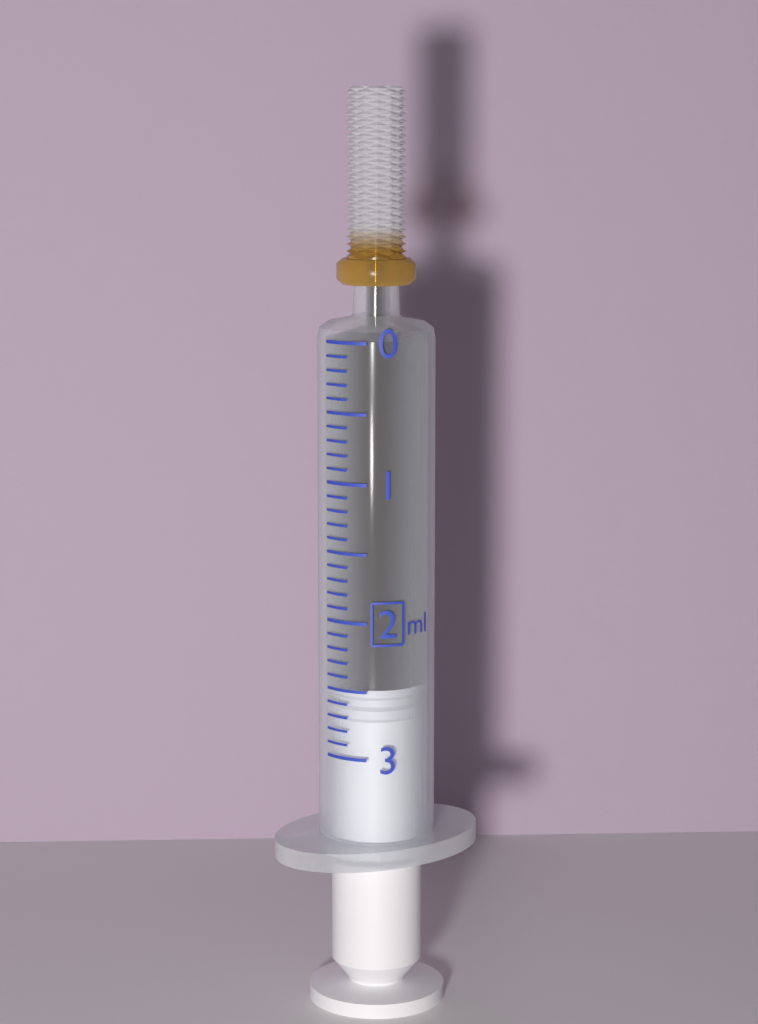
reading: 2.5 ml
